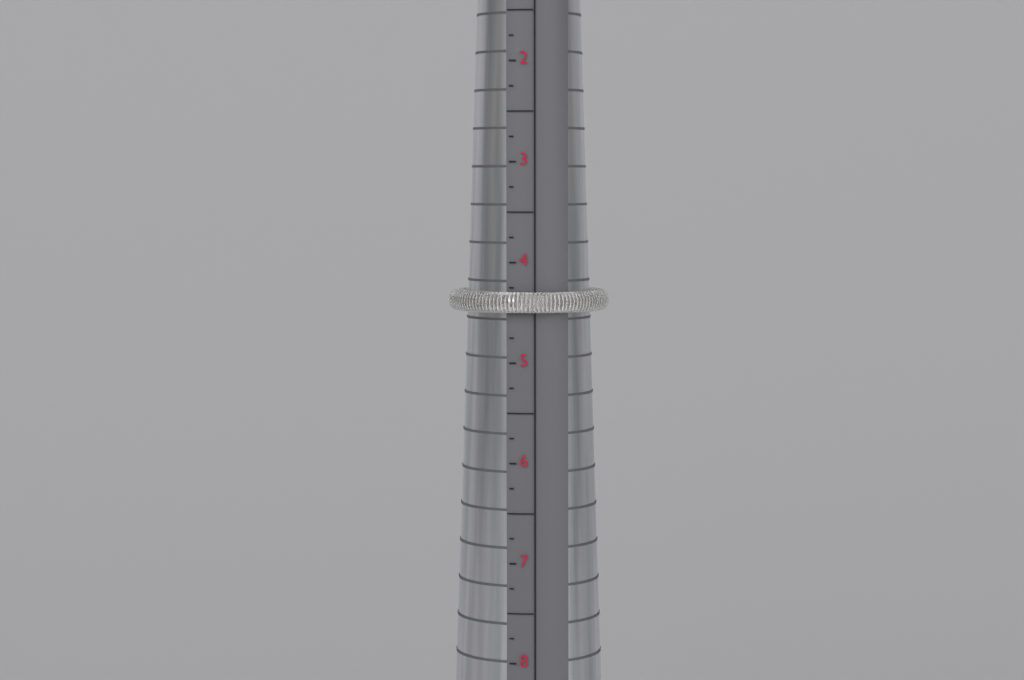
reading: 4.50 (no unit)
